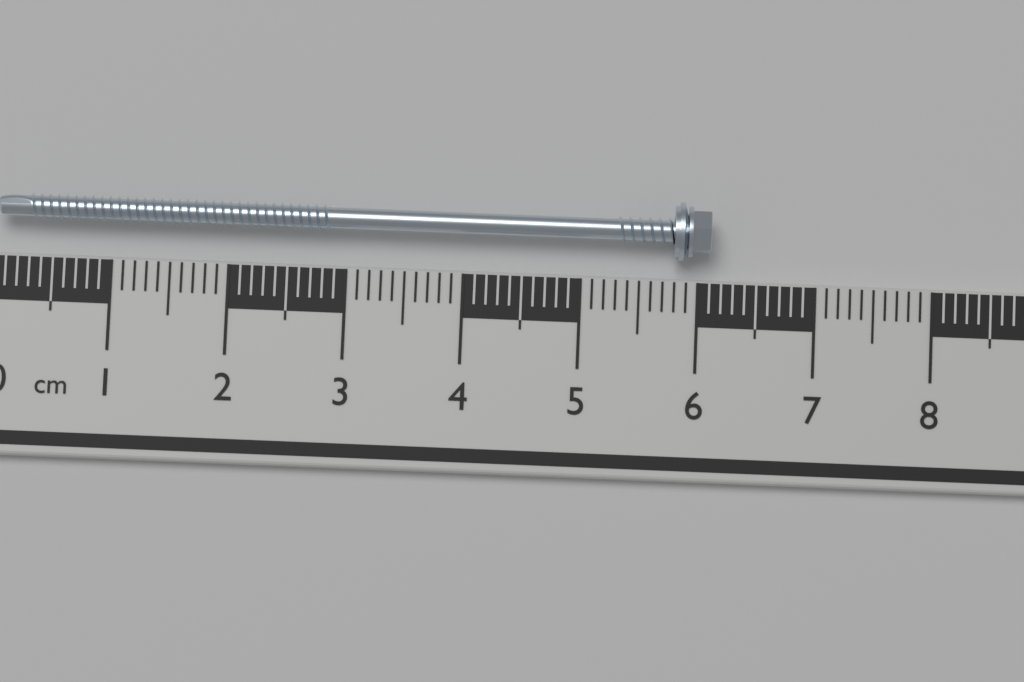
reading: 6.1 cm
